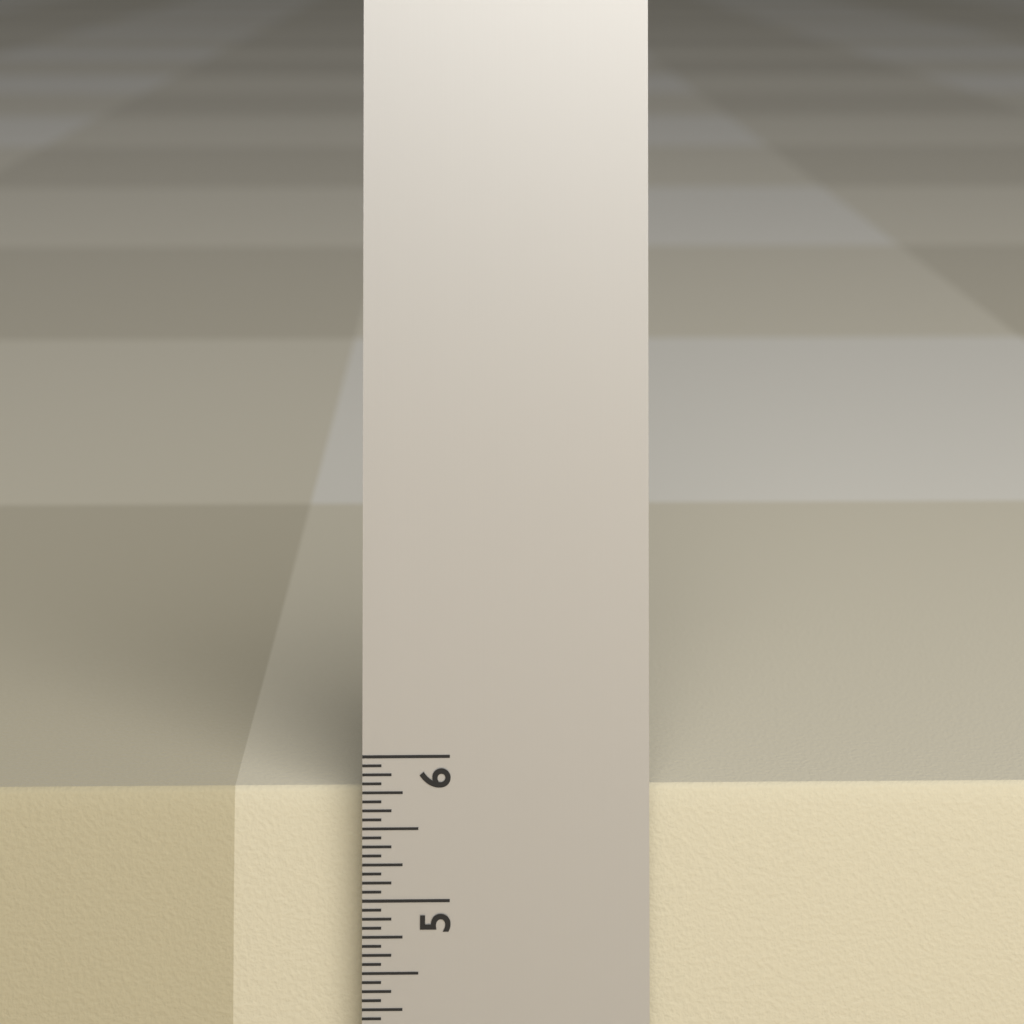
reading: 5.6875 in
